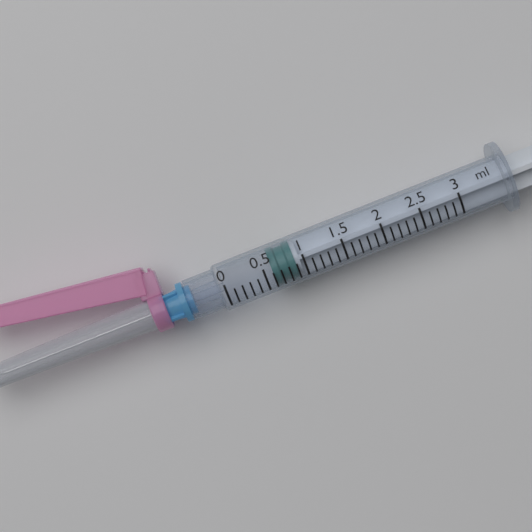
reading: 0.6 ml
